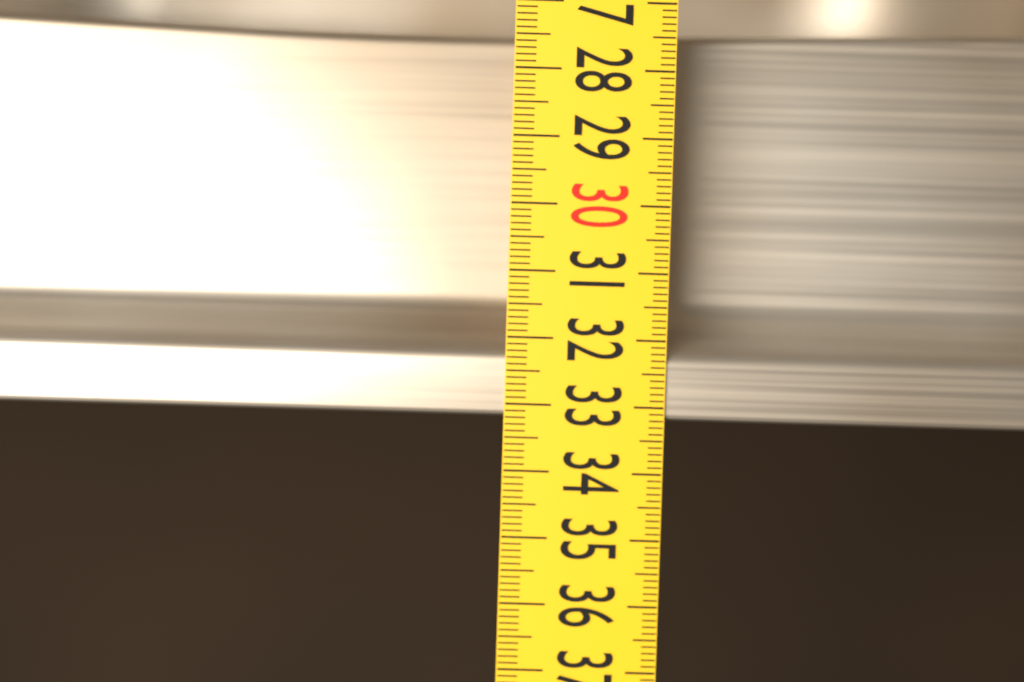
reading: 33.2 (no unit)
